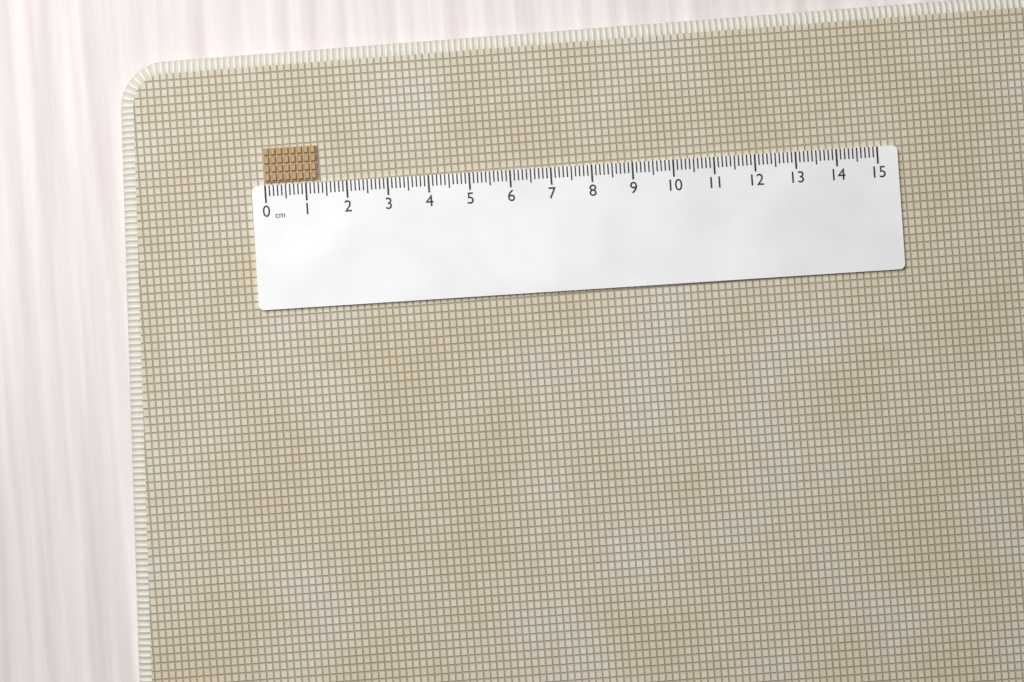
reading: 1.3 cm
